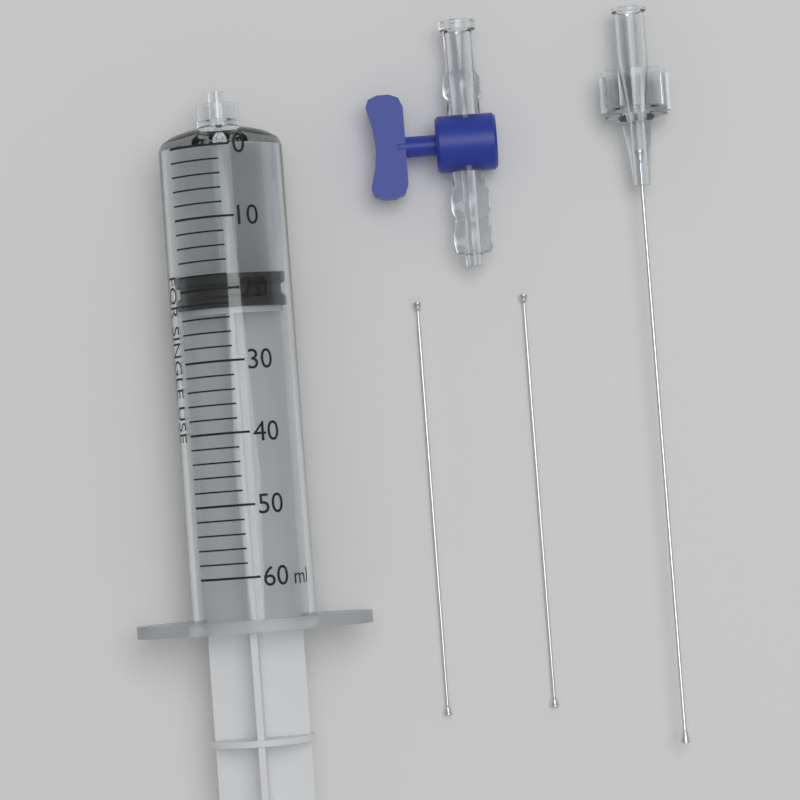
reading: 18 ml
